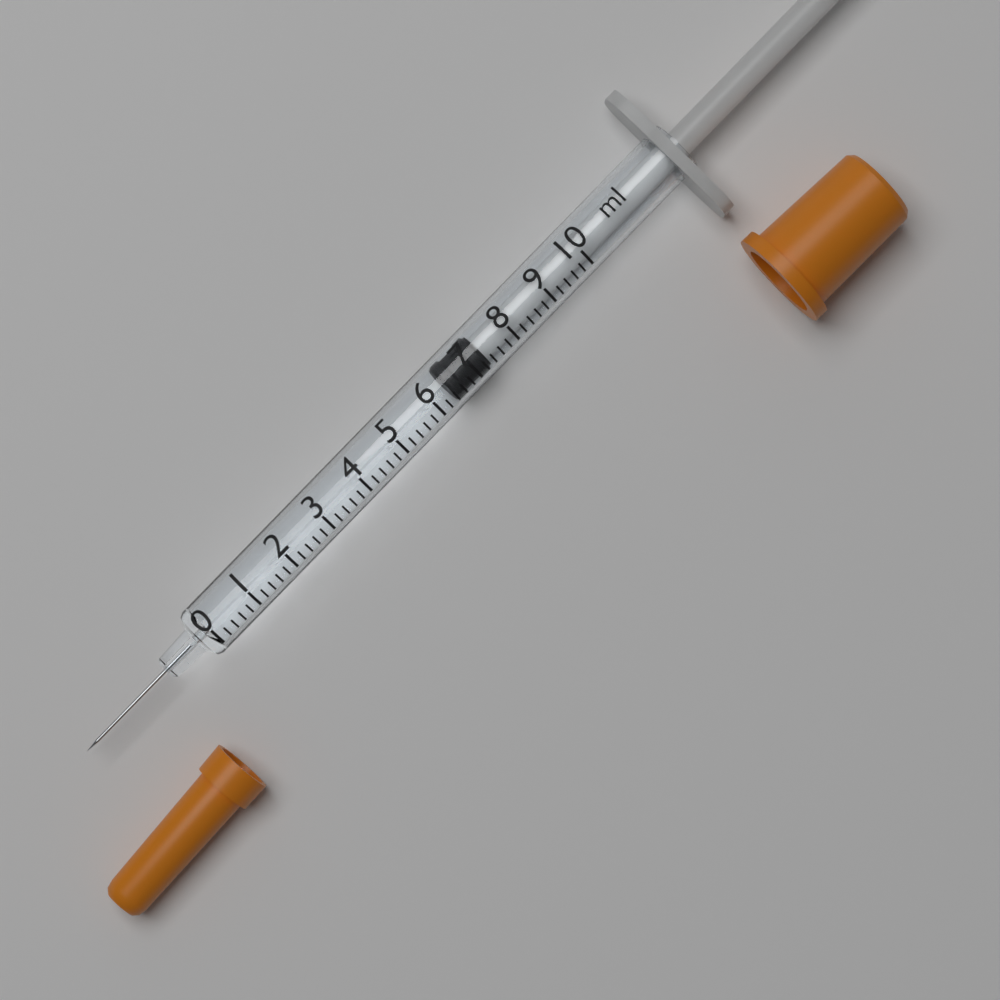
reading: 6.4 ml
